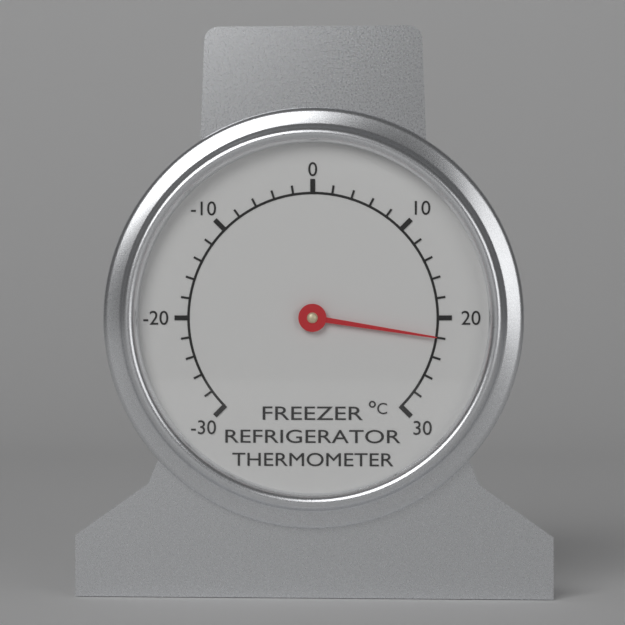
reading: 22 °C
